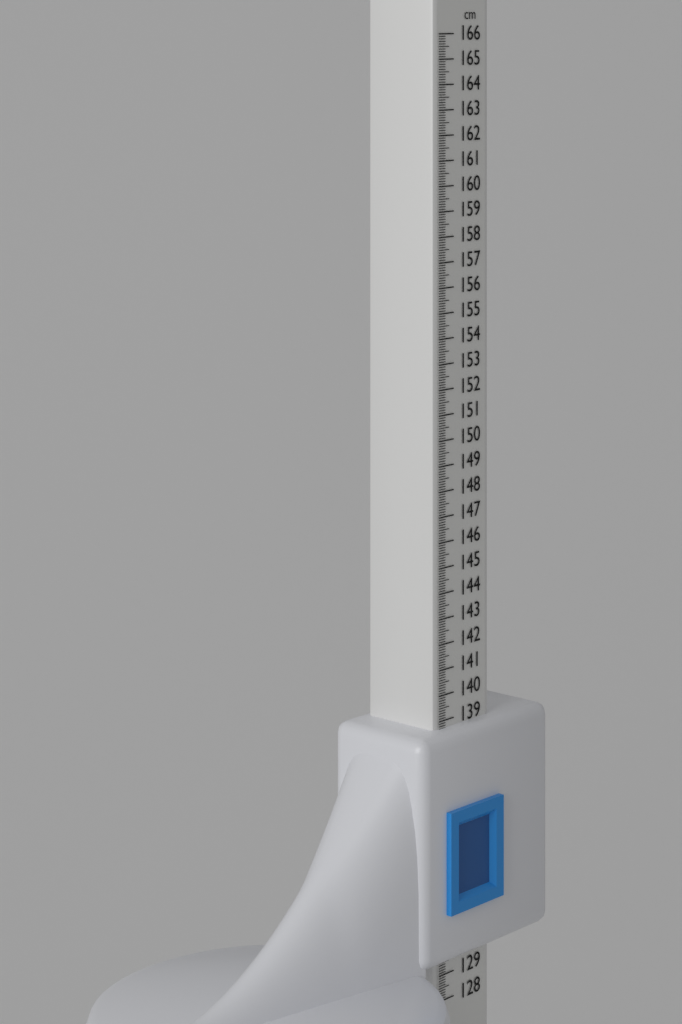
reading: 138.7 cm
